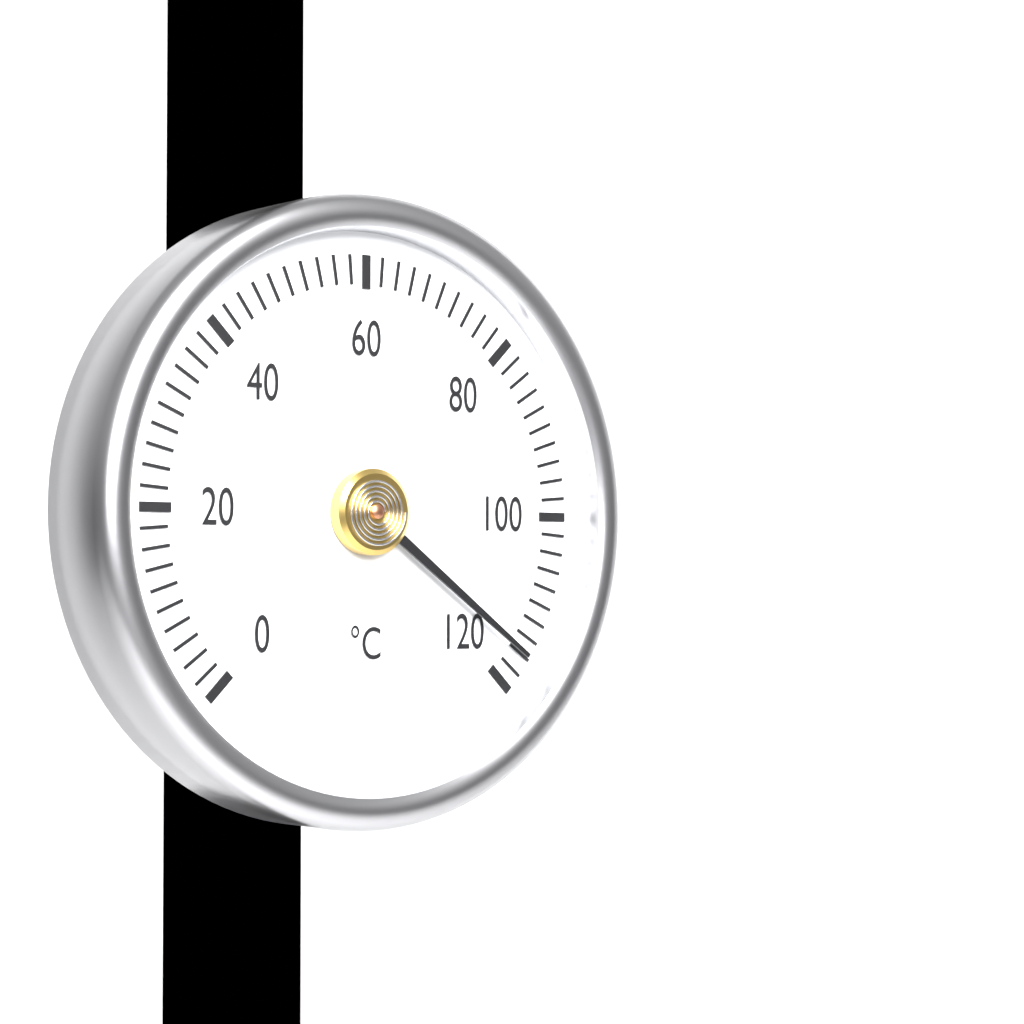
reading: 116 °C
